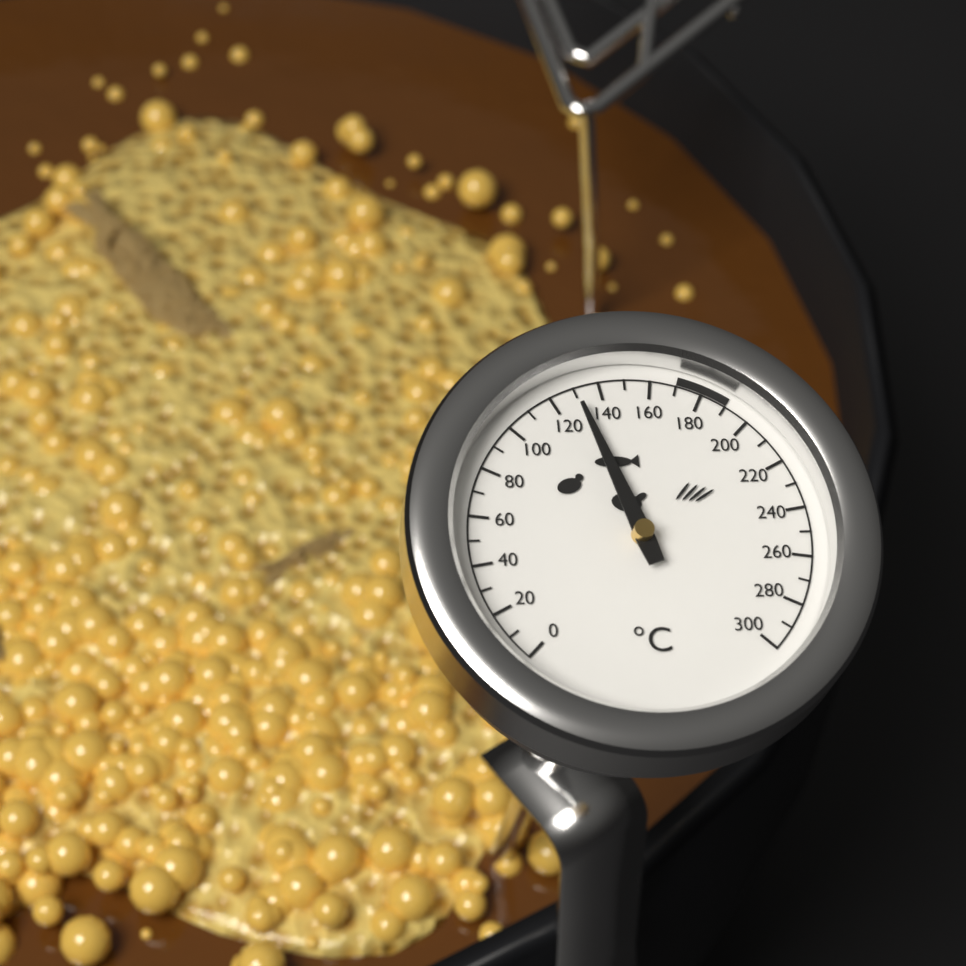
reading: 130 °C
